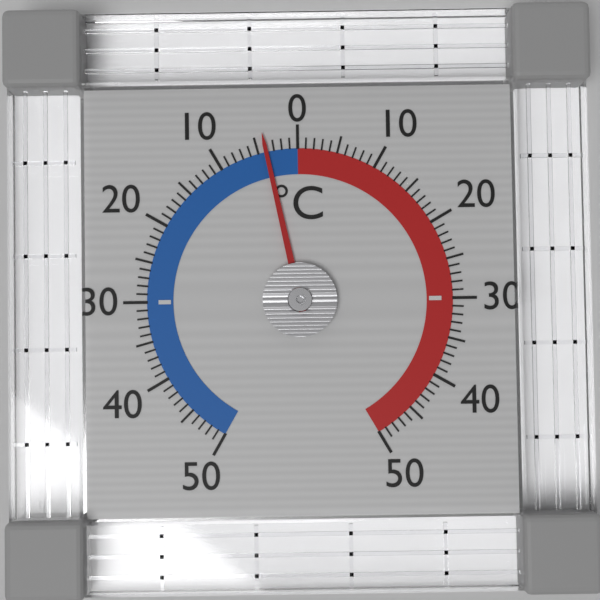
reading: -4 °C
